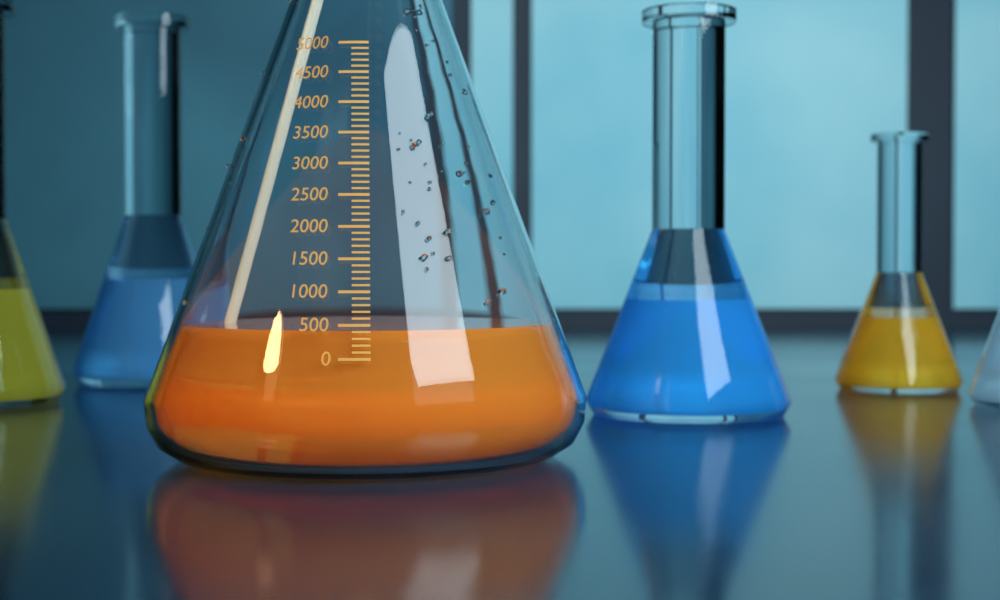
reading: 400 (no unit)
